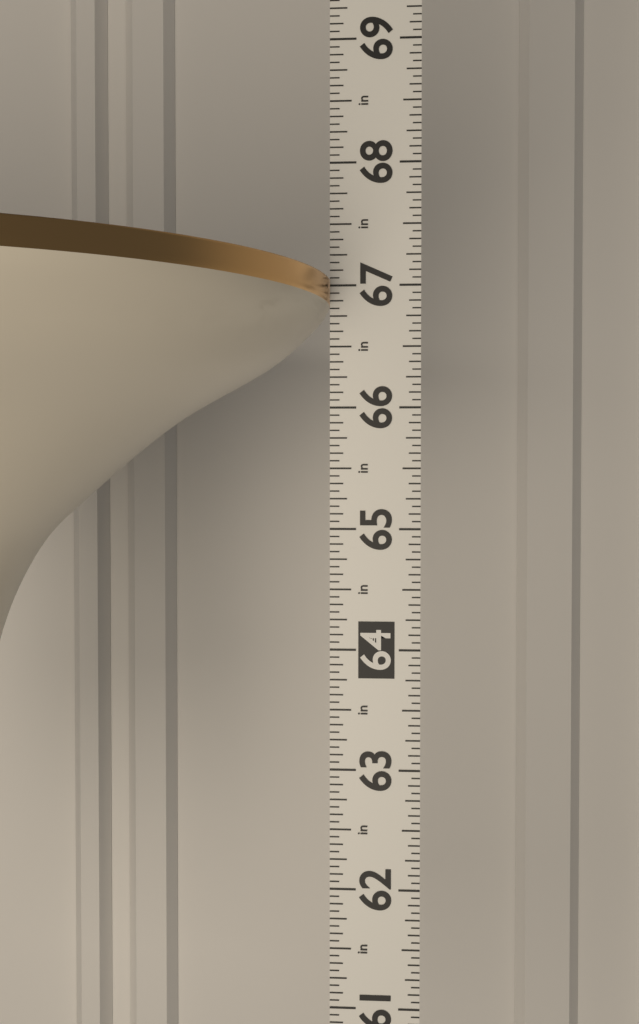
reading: 67.0625 in
